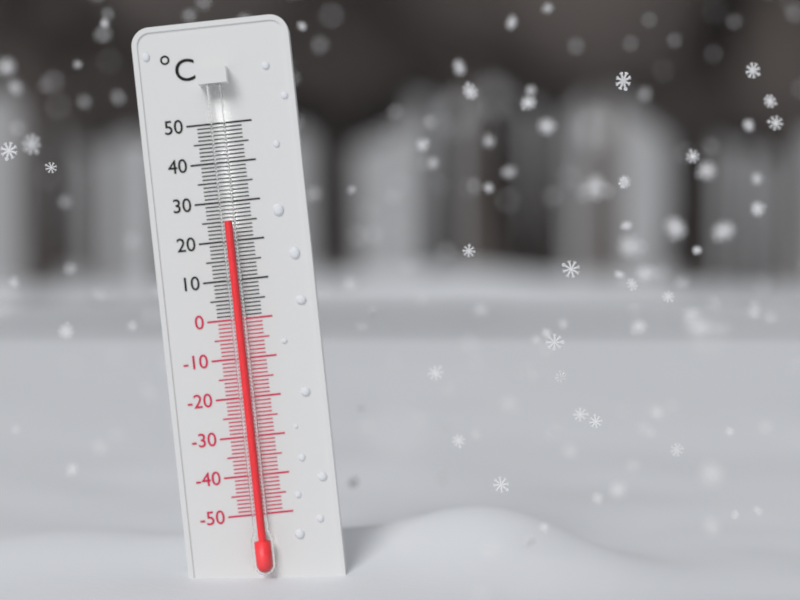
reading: 25 °C
